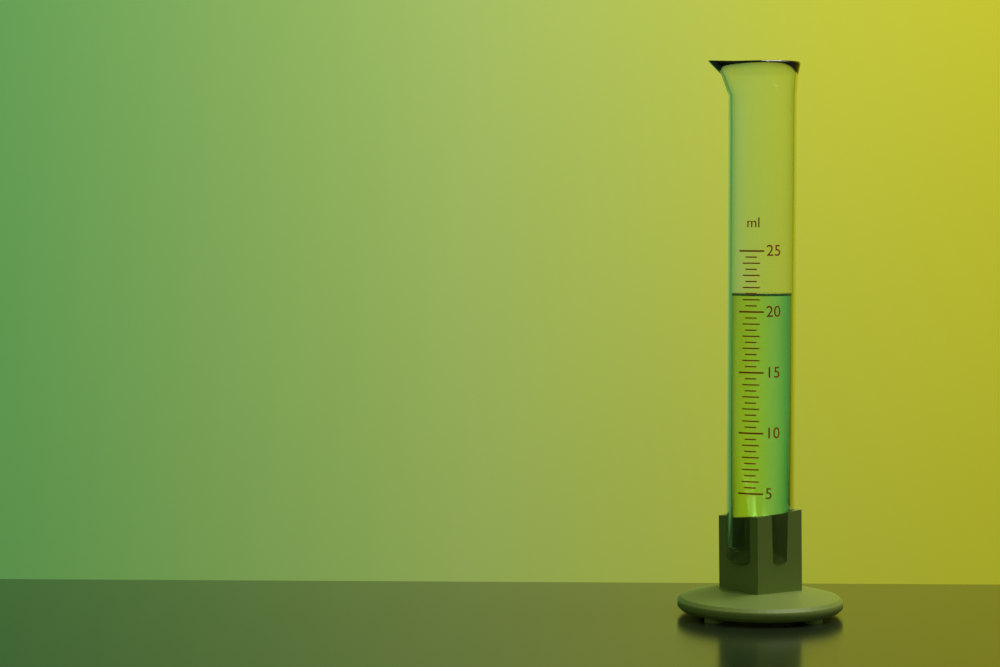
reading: 21.5 ml
